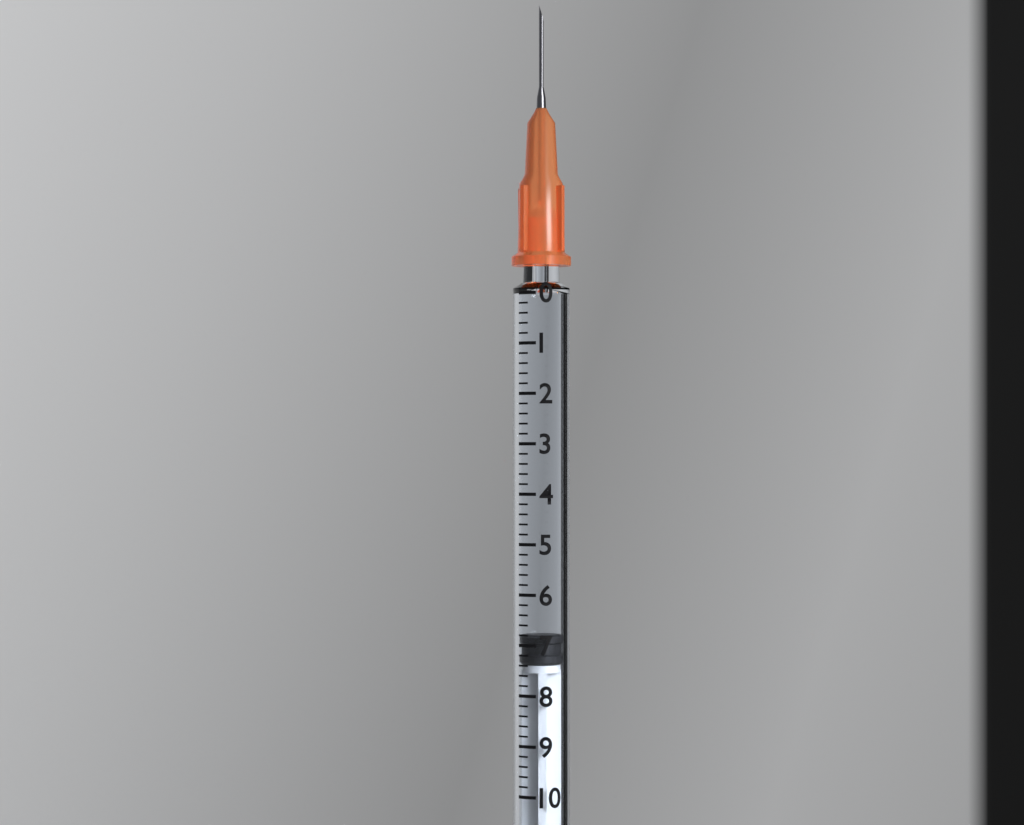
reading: 6.8 (no unit)
